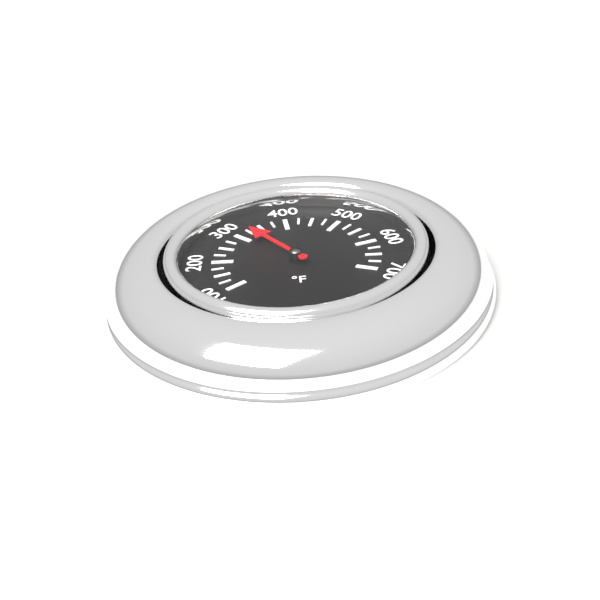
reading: 325 °F
